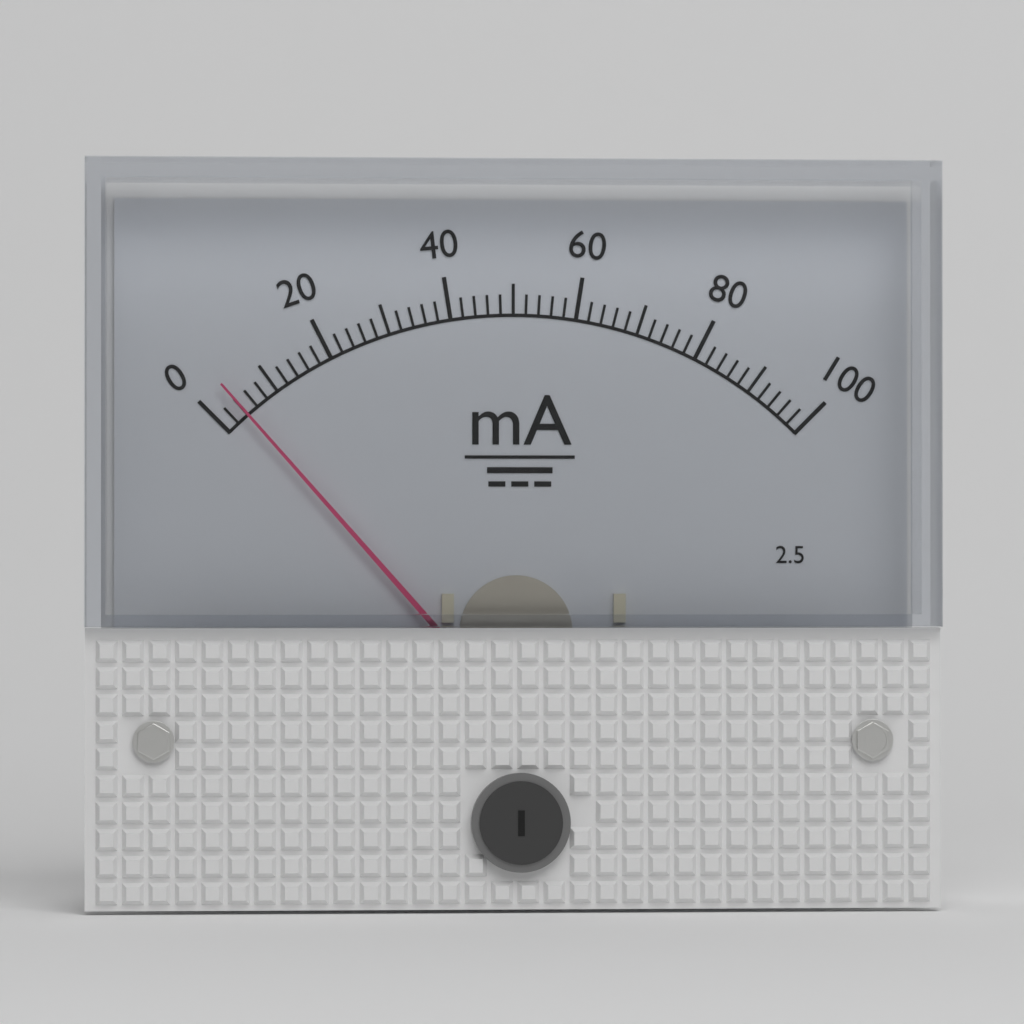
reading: 4 mA
